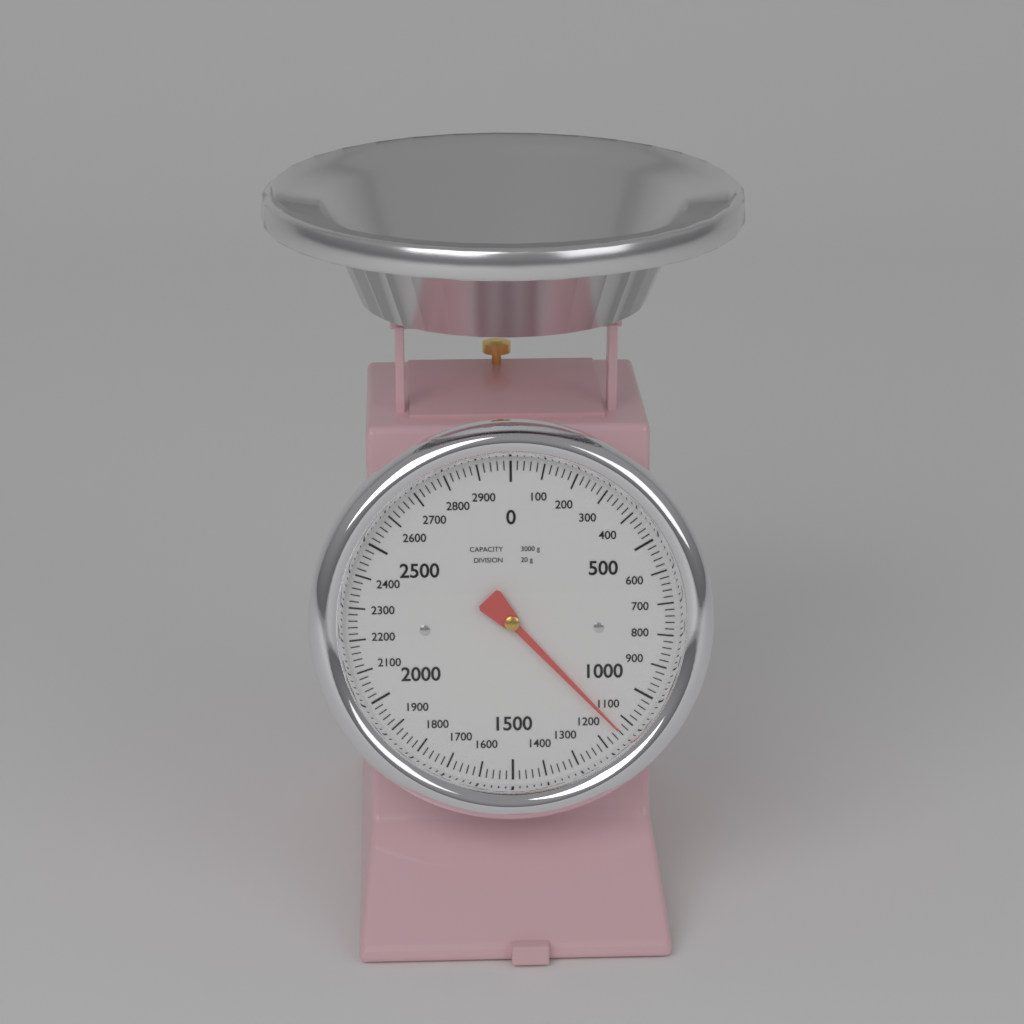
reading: 1140 g
